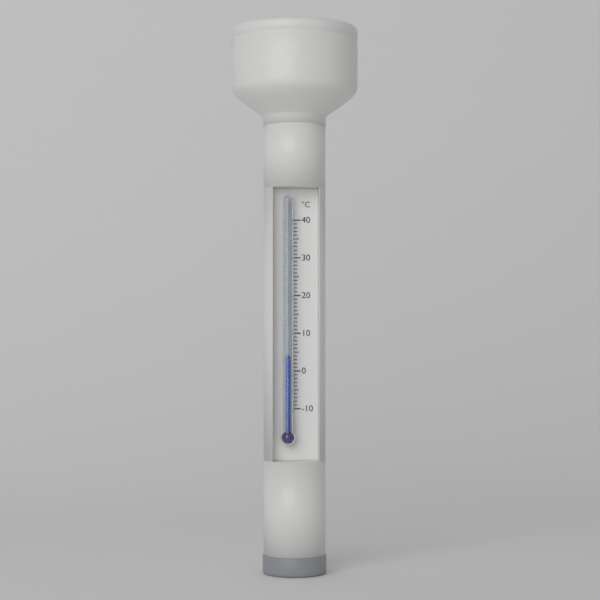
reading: 4 °C
